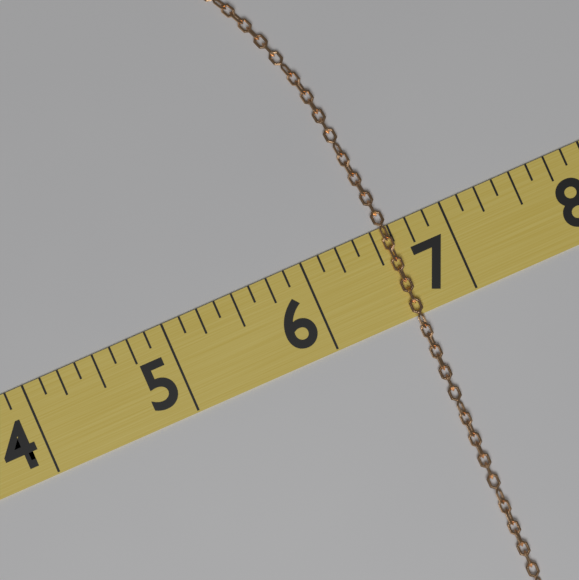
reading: 6.625 (no unit)
